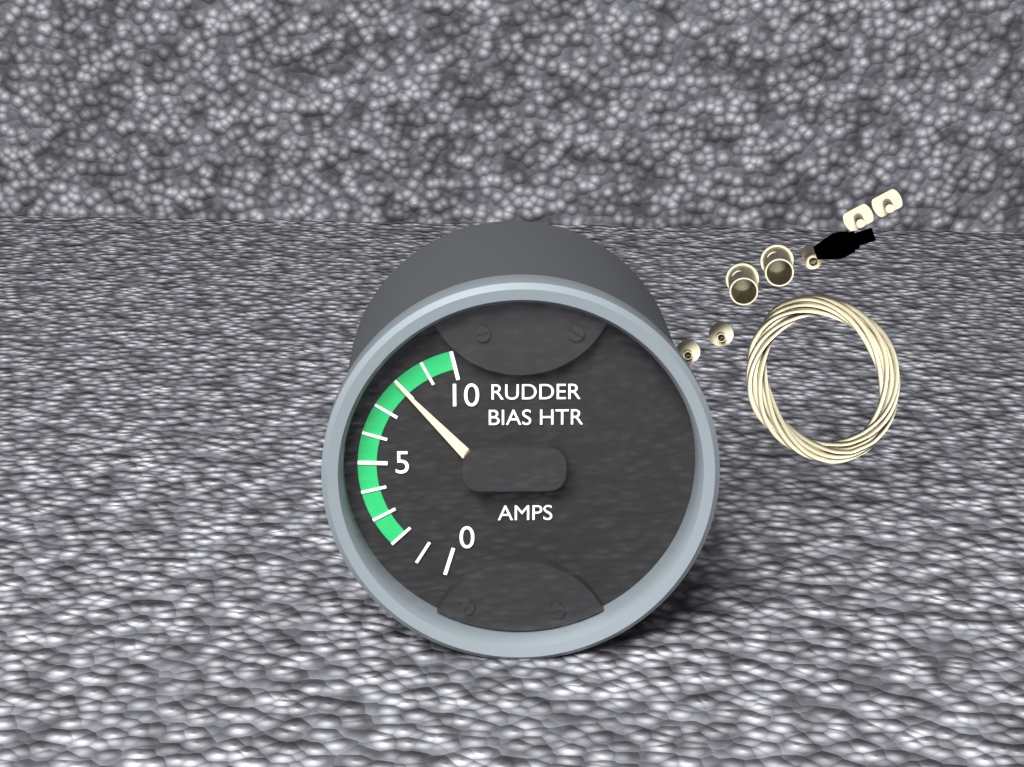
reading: 8 AMPS
